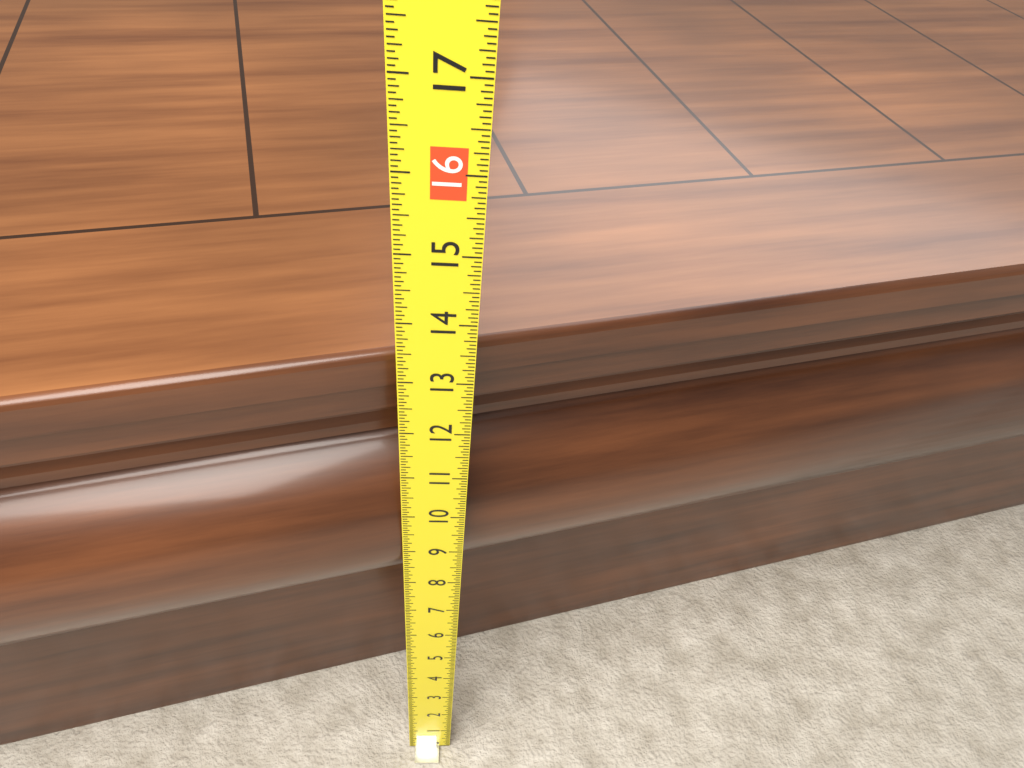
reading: 13.0625 (no unit)
